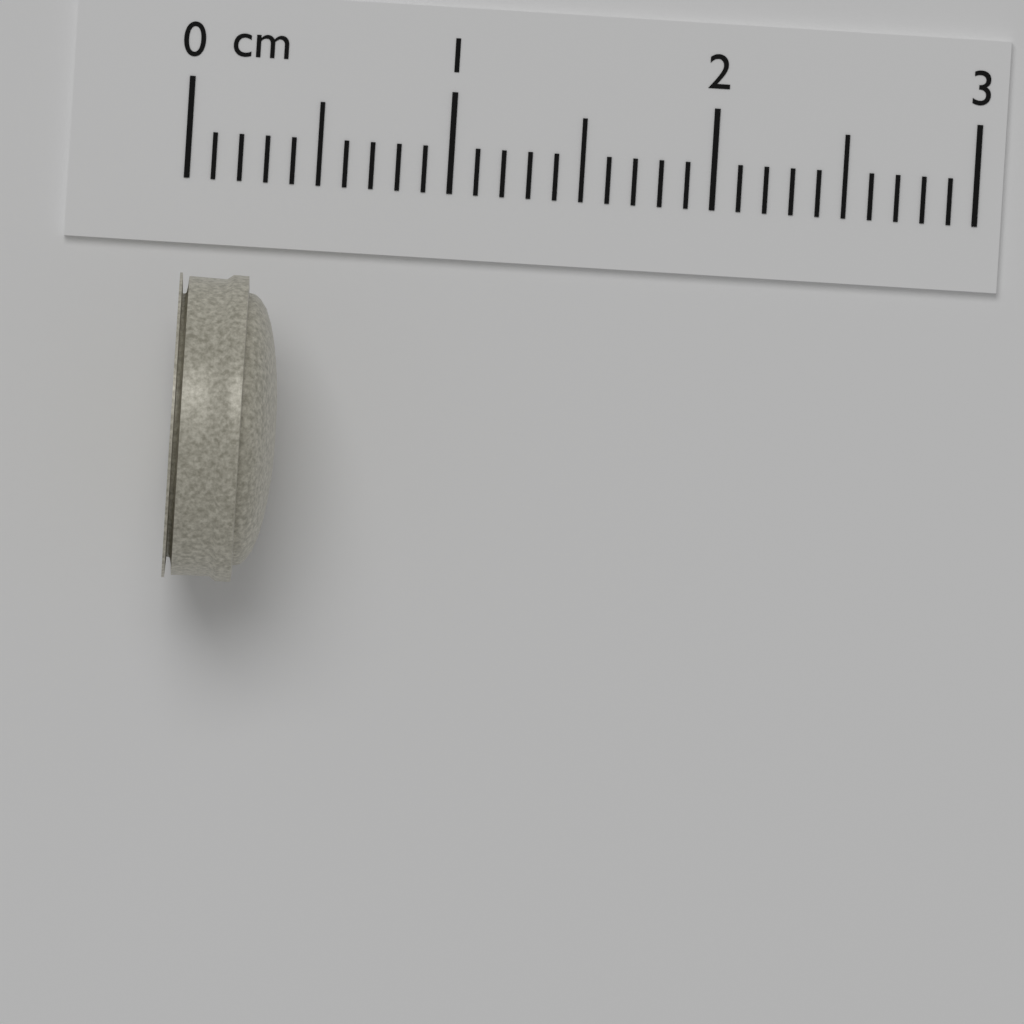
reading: 0.4 cm
